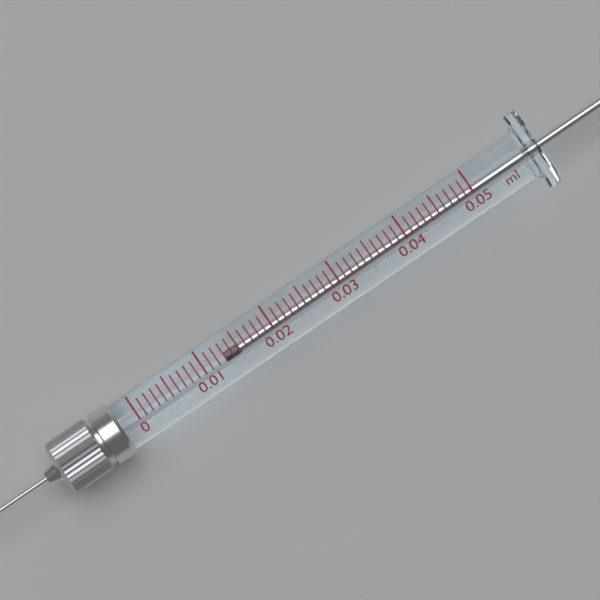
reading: 0.013 ml
